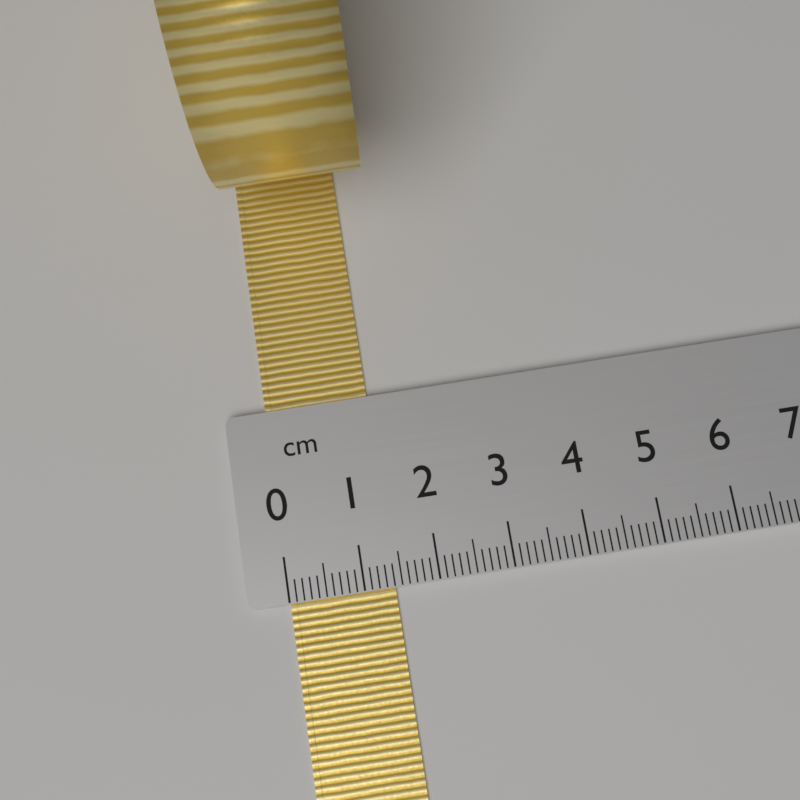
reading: 1.4 cm
